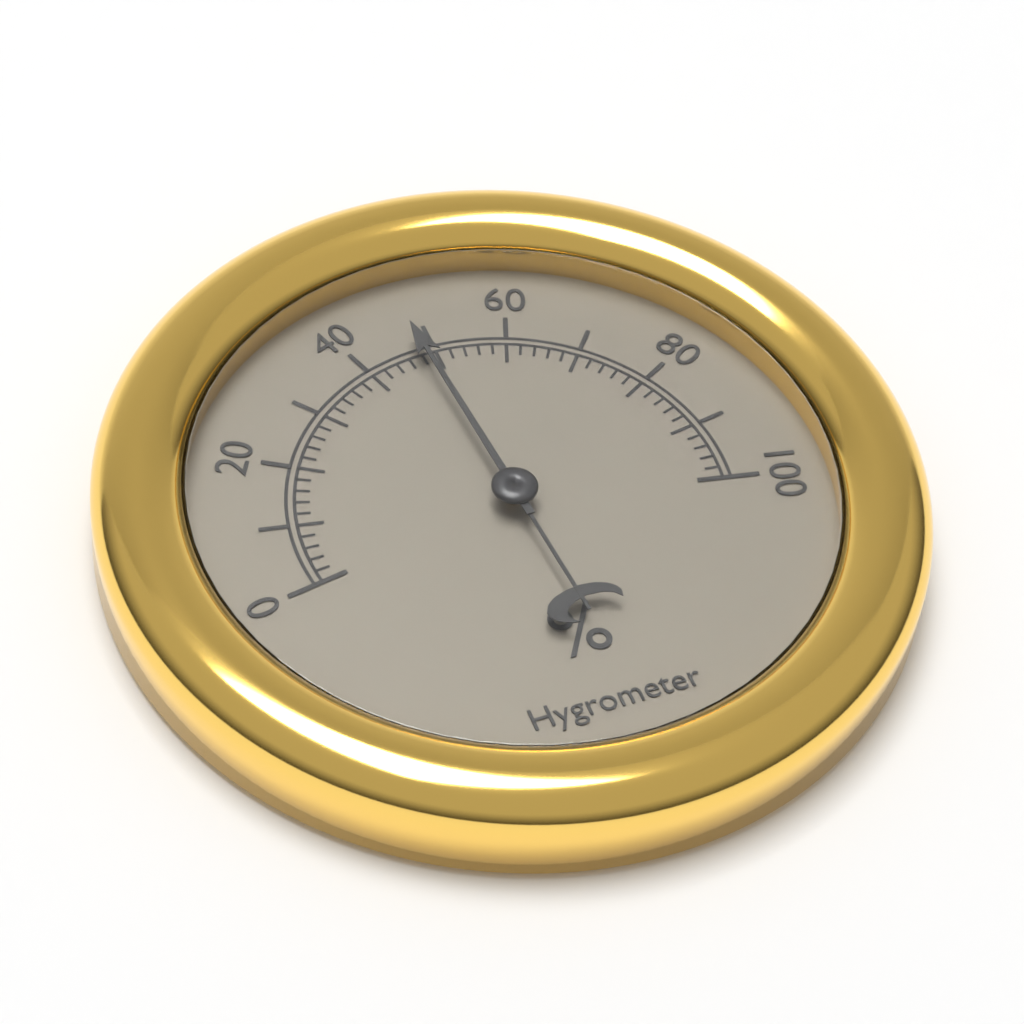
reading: 48 %
